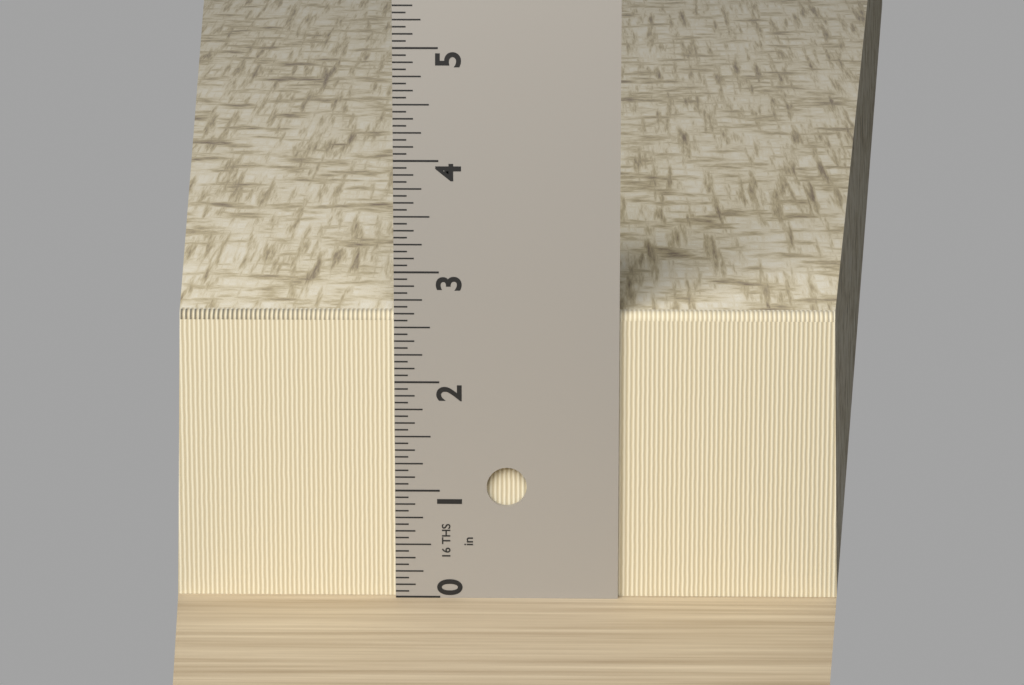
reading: 2.6250 in
